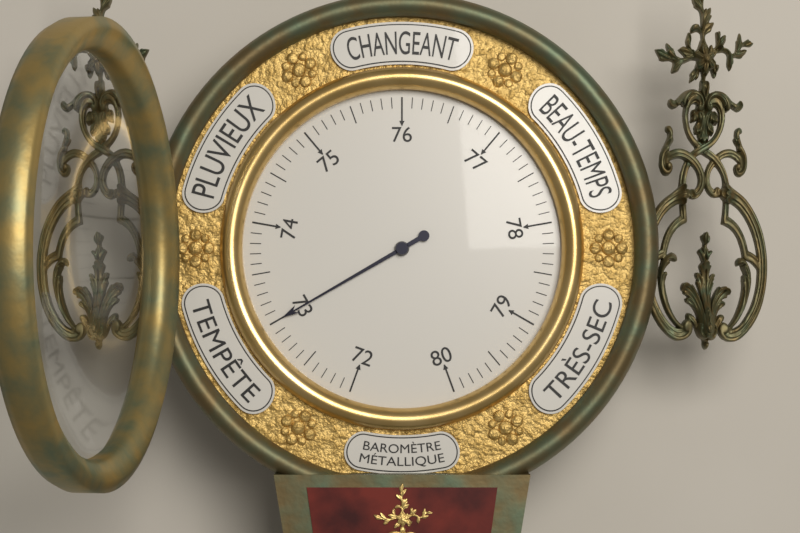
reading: 73.0 (no unit)
